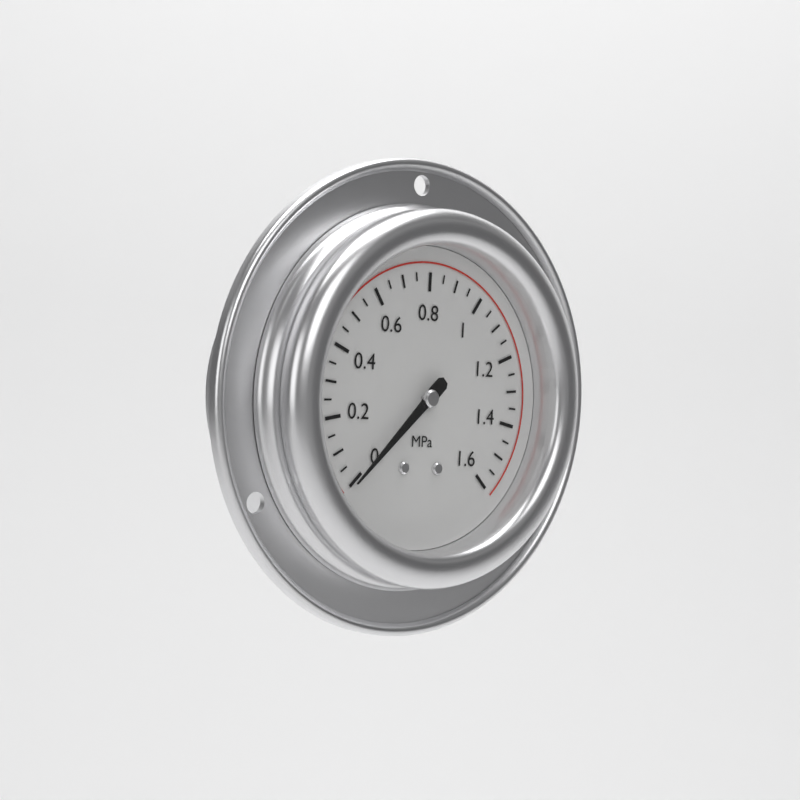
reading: 0.00 MPa
